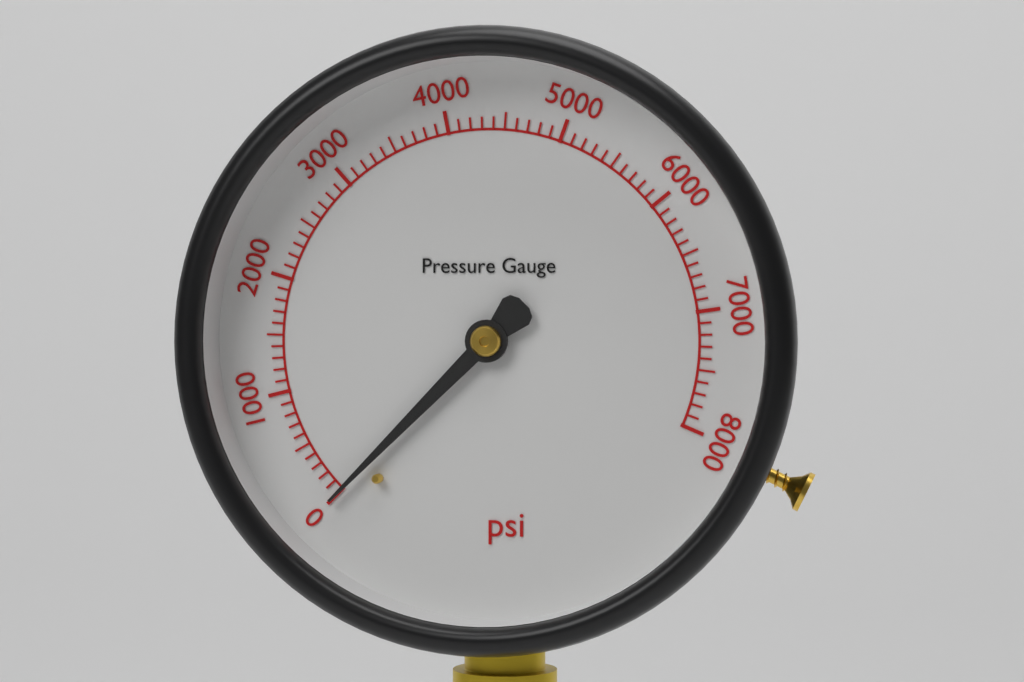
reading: 0 psi
